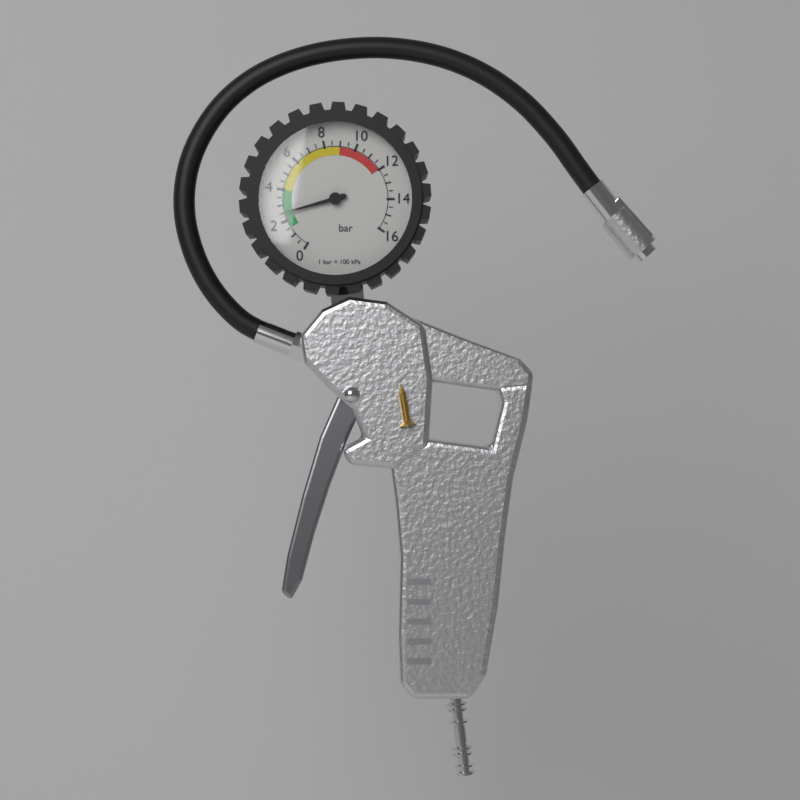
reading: 2.5 bar
